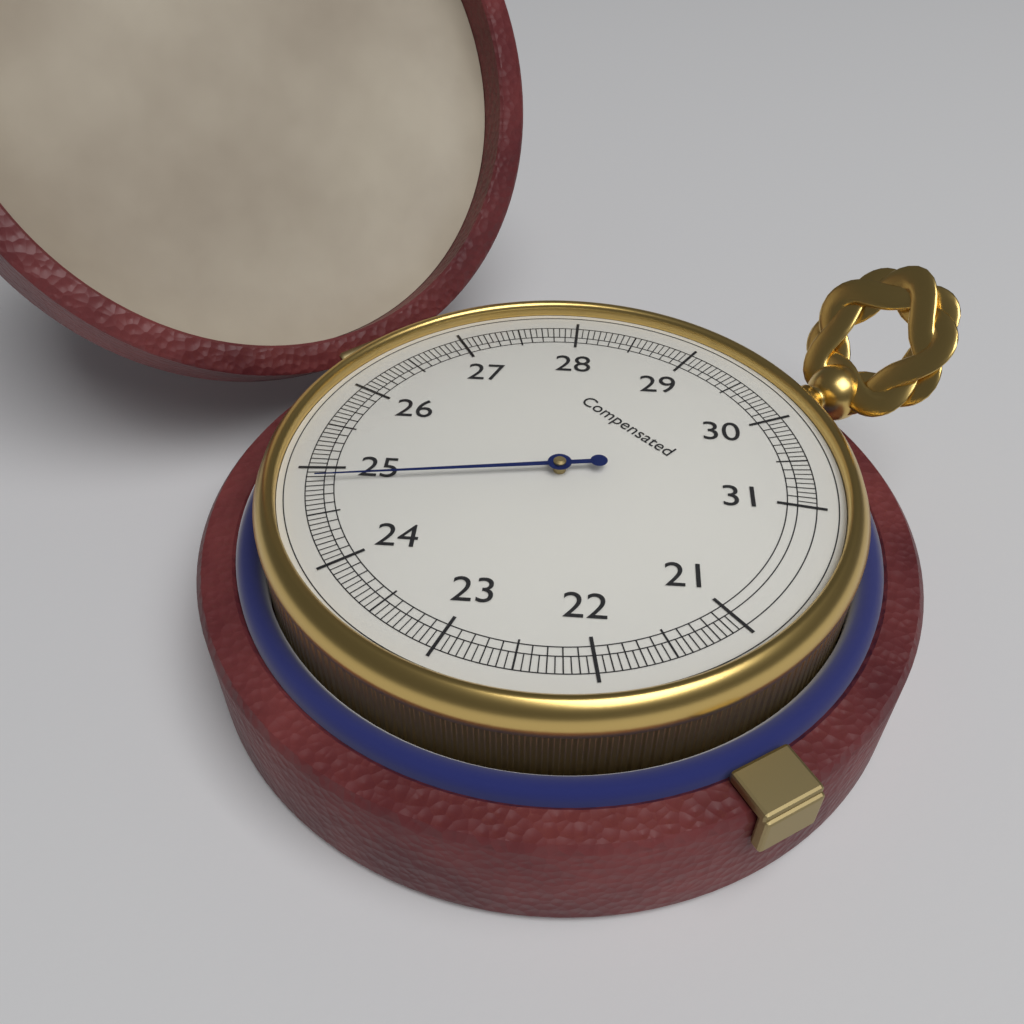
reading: 24.85 (no unit)
